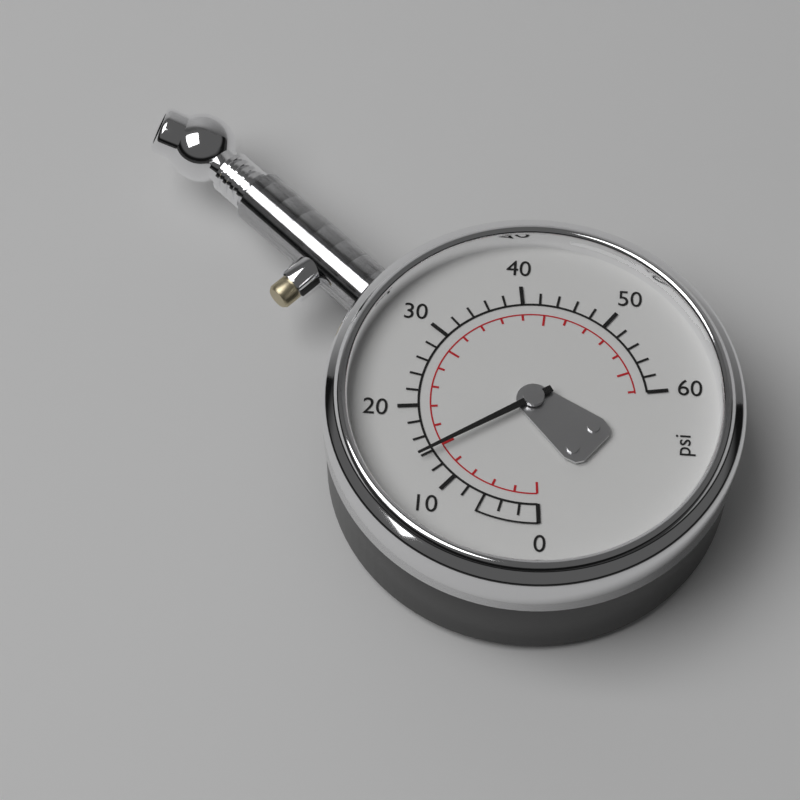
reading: 14 psi
